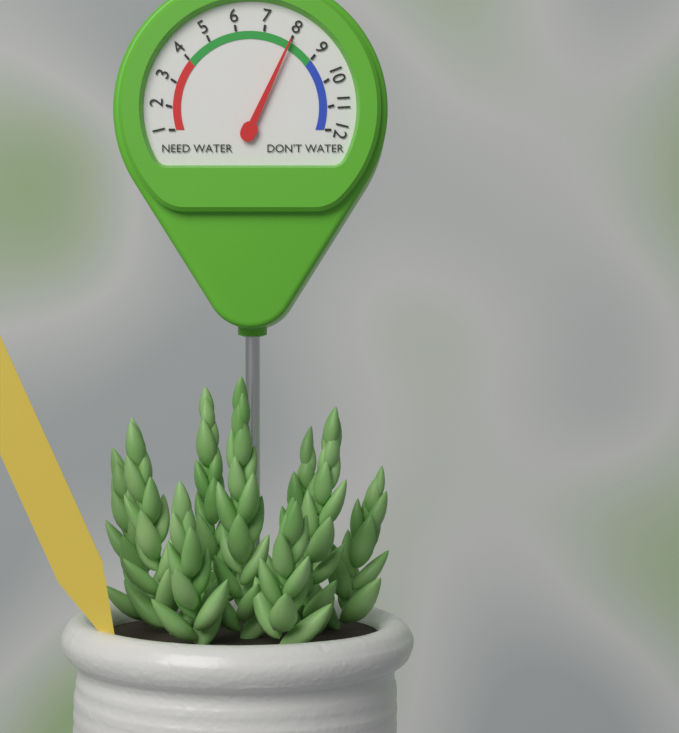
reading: 8 (no unit)
